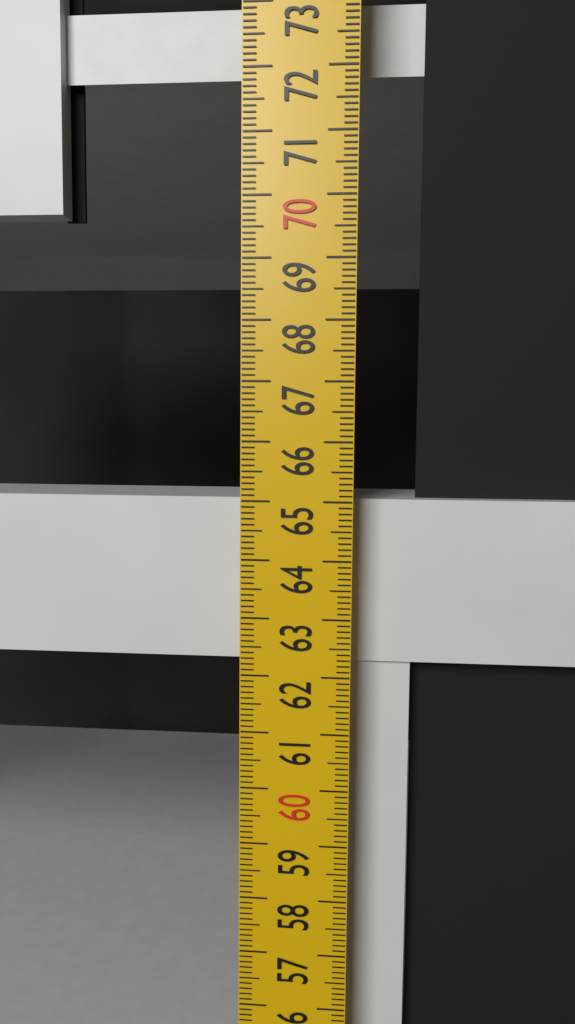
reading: 65.0 cm
